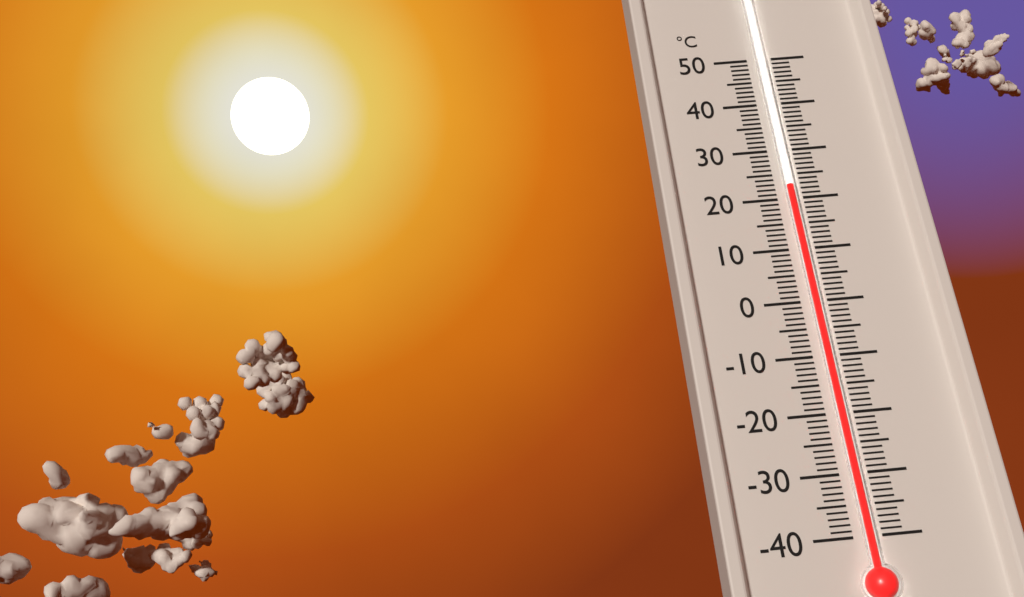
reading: 22 °C
